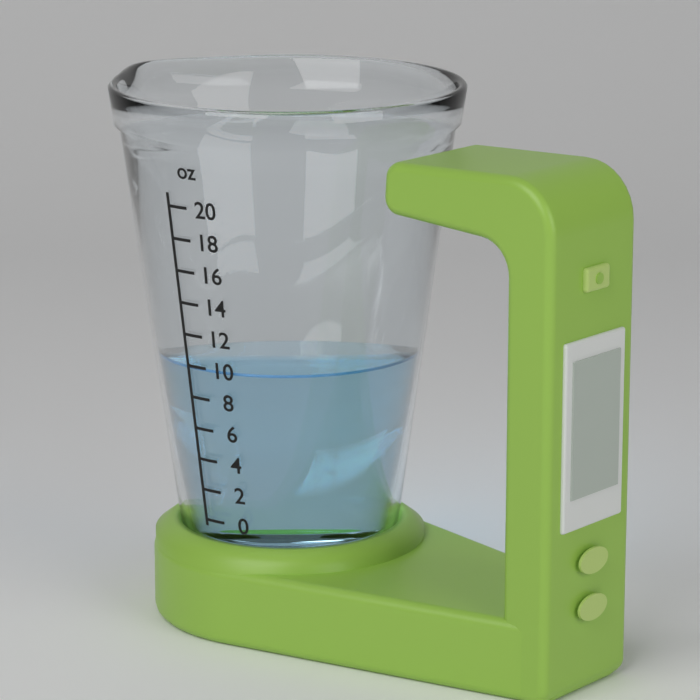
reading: 10 oz
